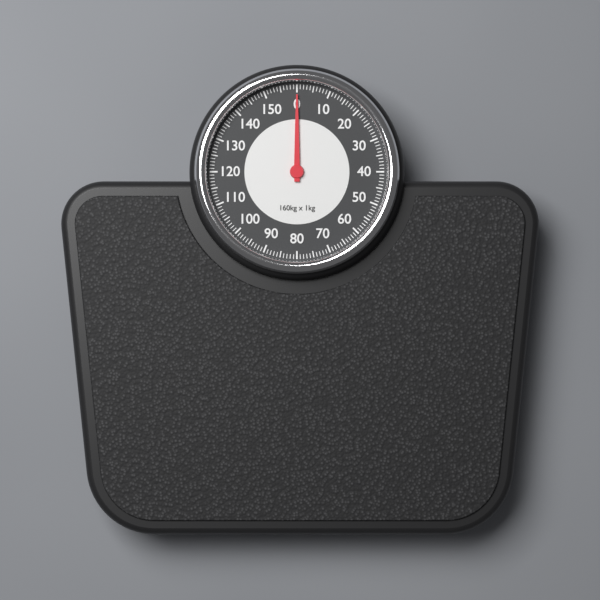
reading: 0 kg
